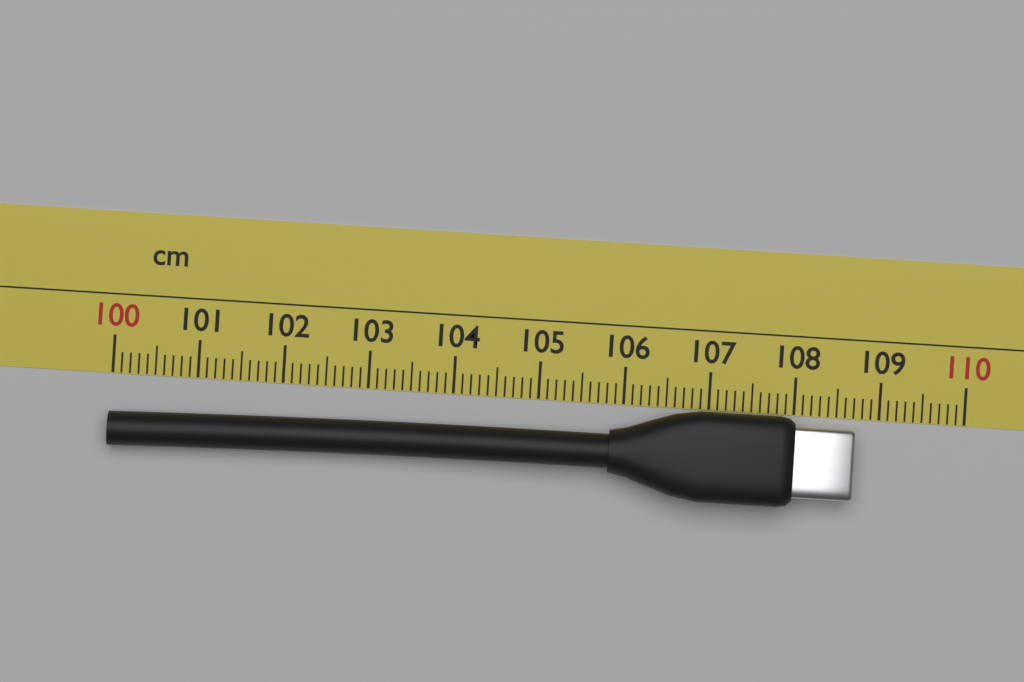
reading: 108.7 cm
